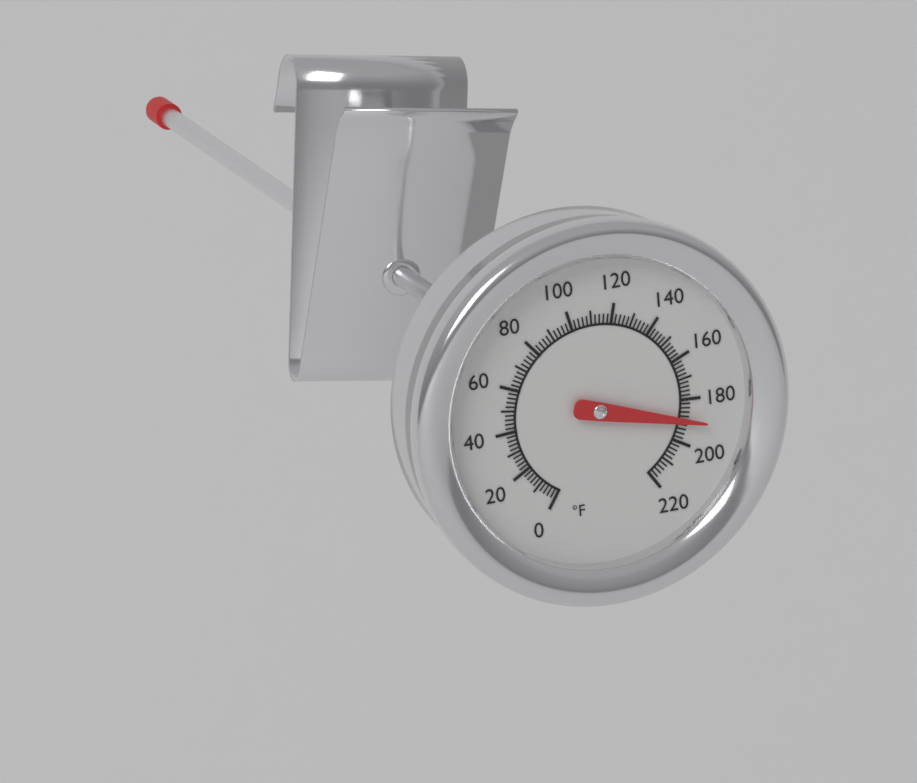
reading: 190 °F
